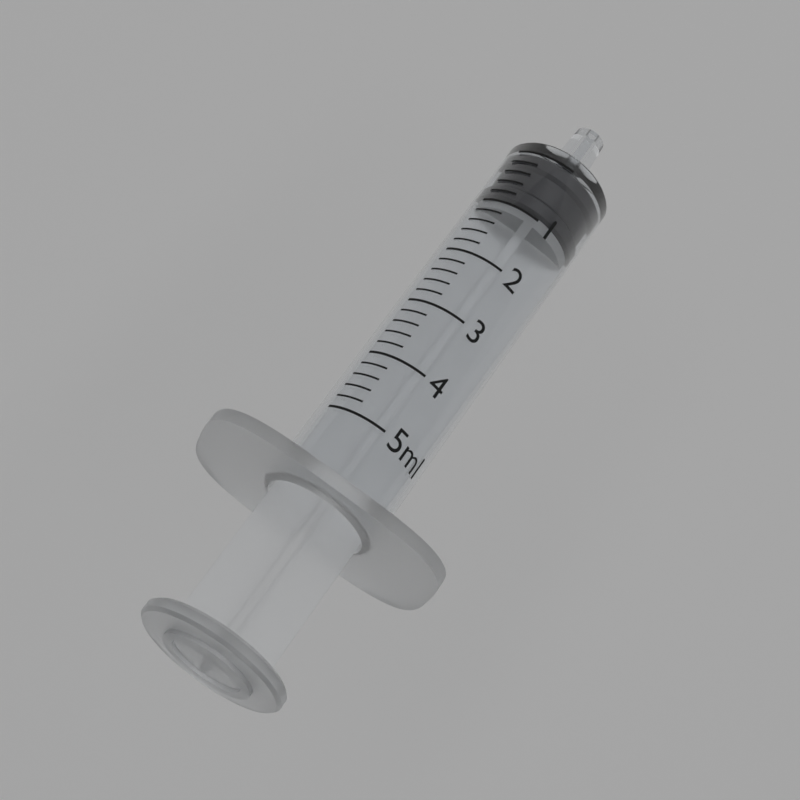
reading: 0.0 ml
